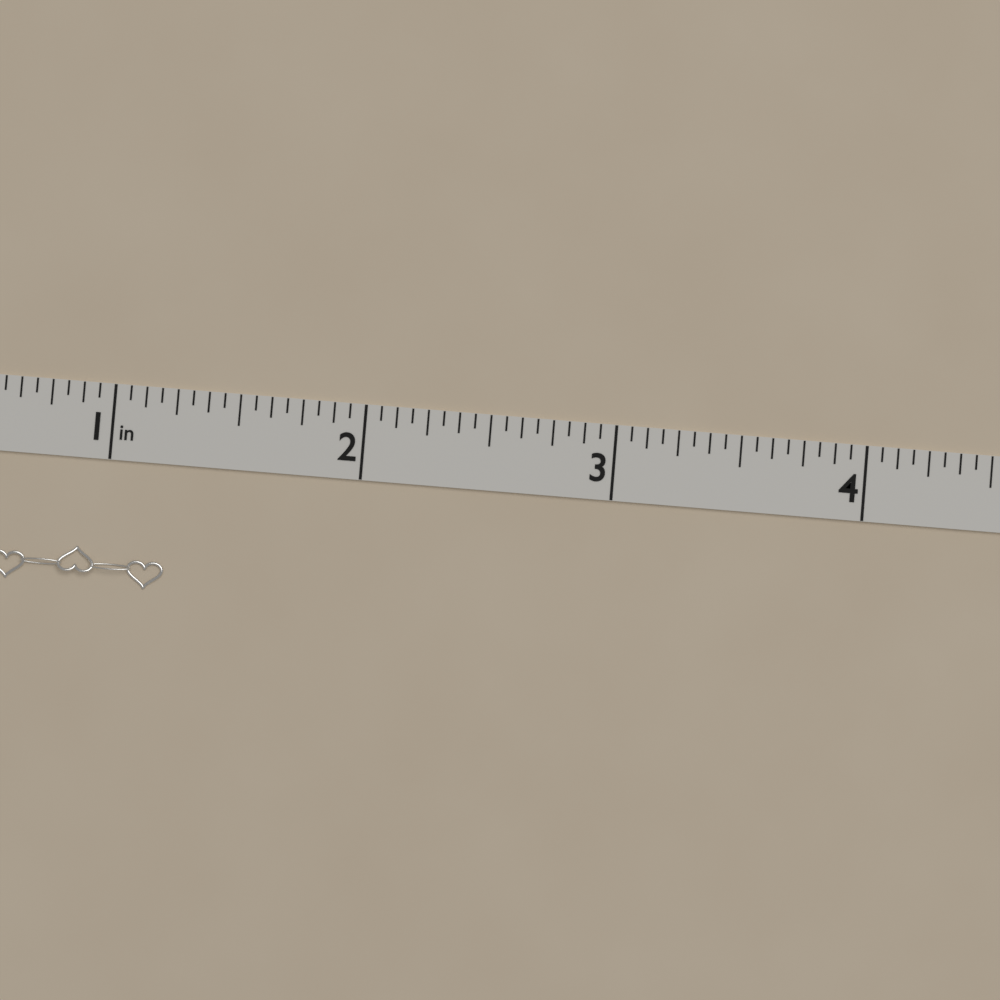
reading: 1.2500 in
